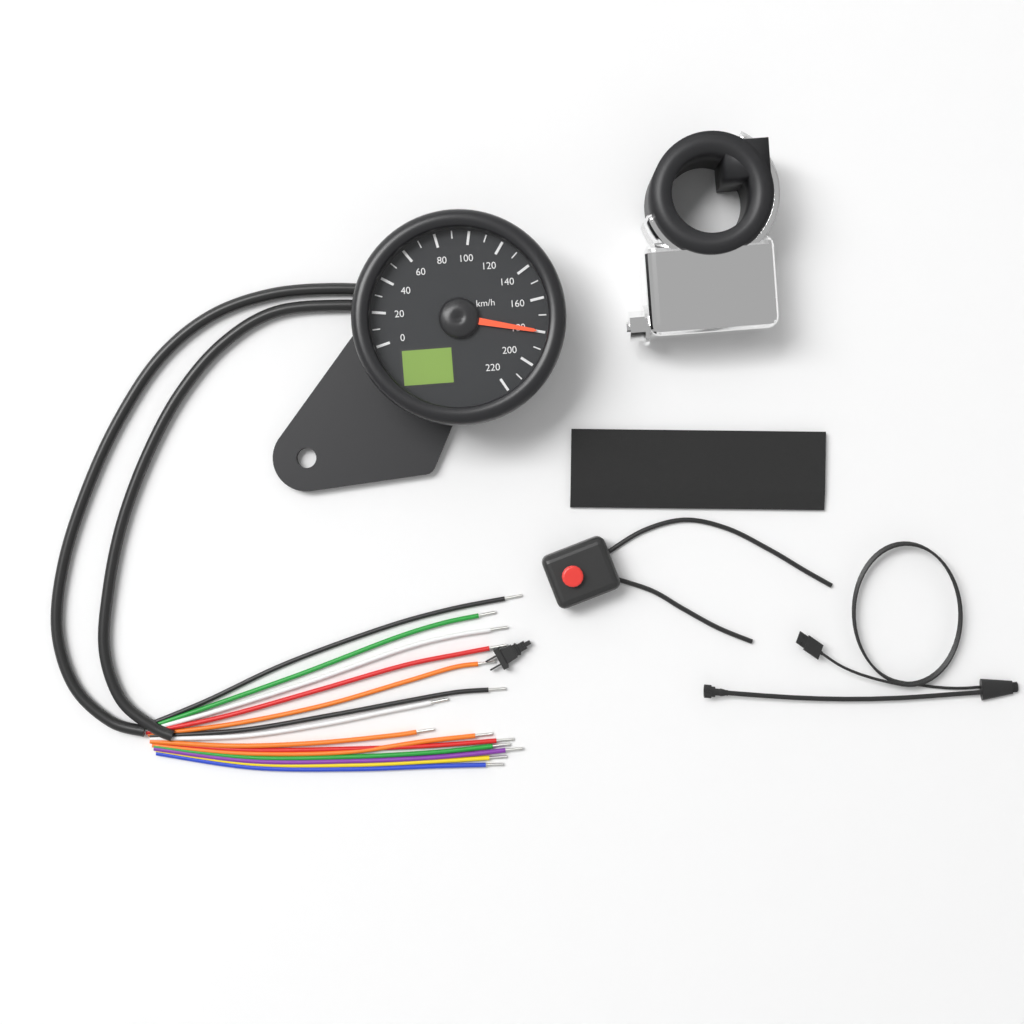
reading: 180 km/h
